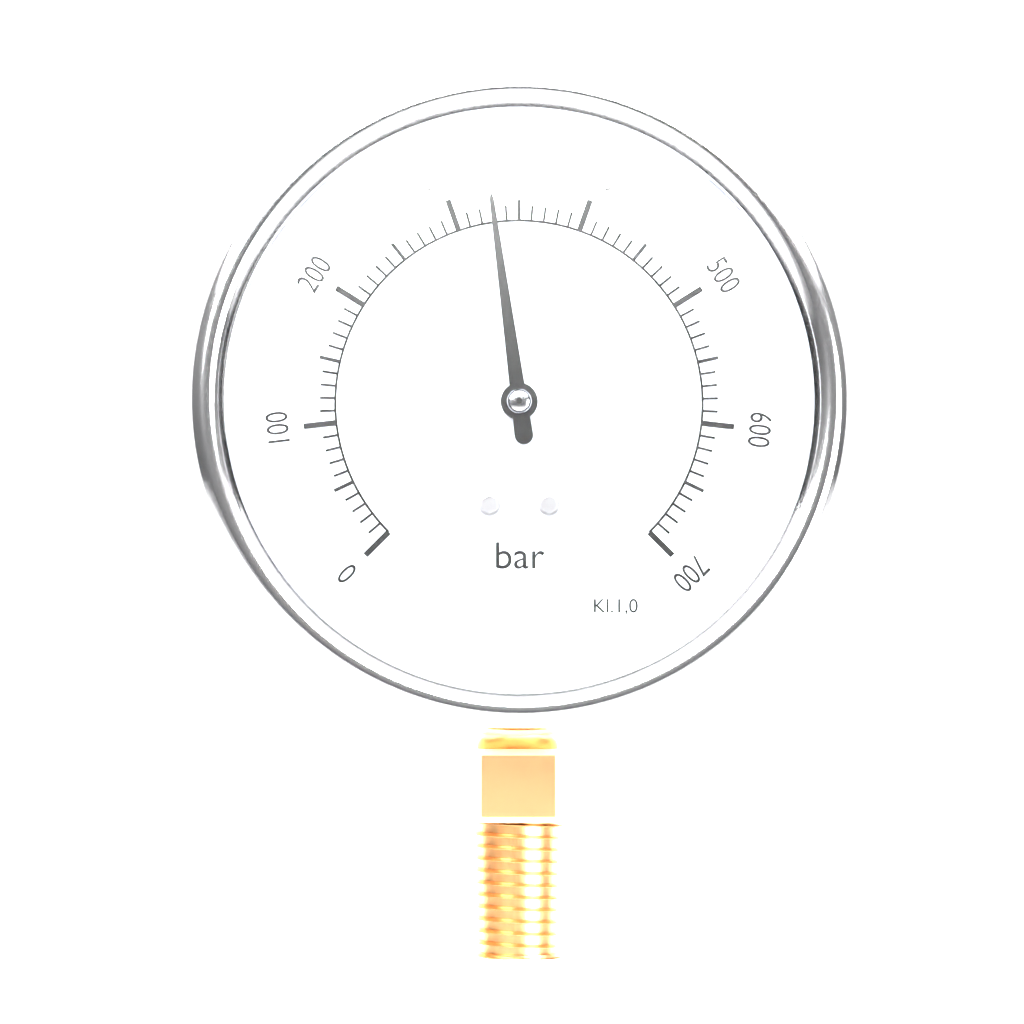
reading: 330 bar
